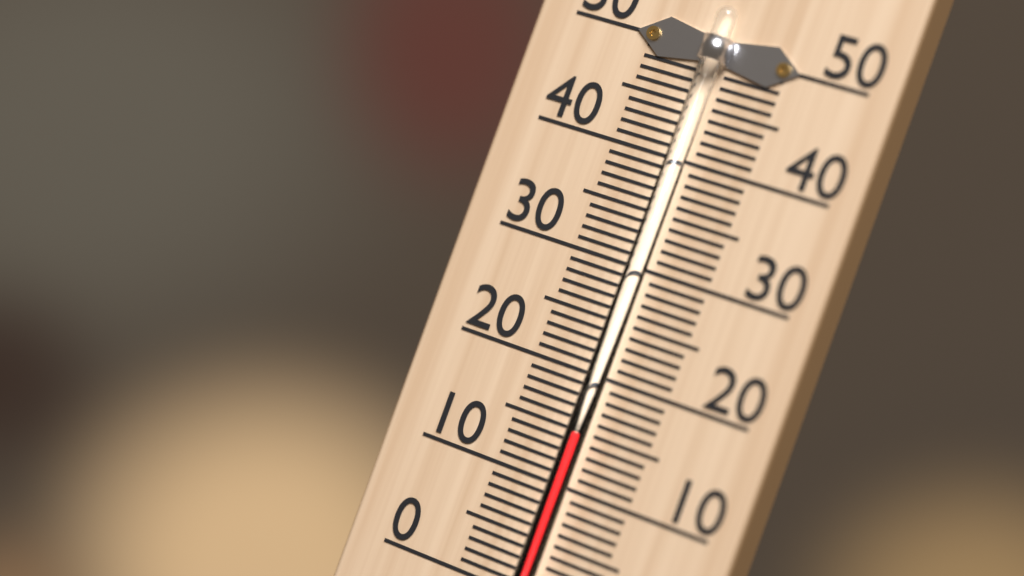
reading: 15 °C
